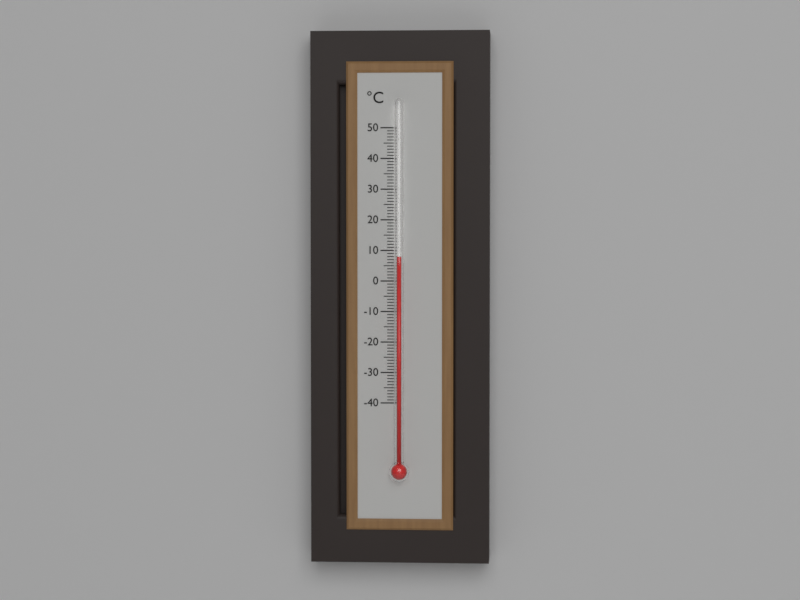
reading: 8 °C
